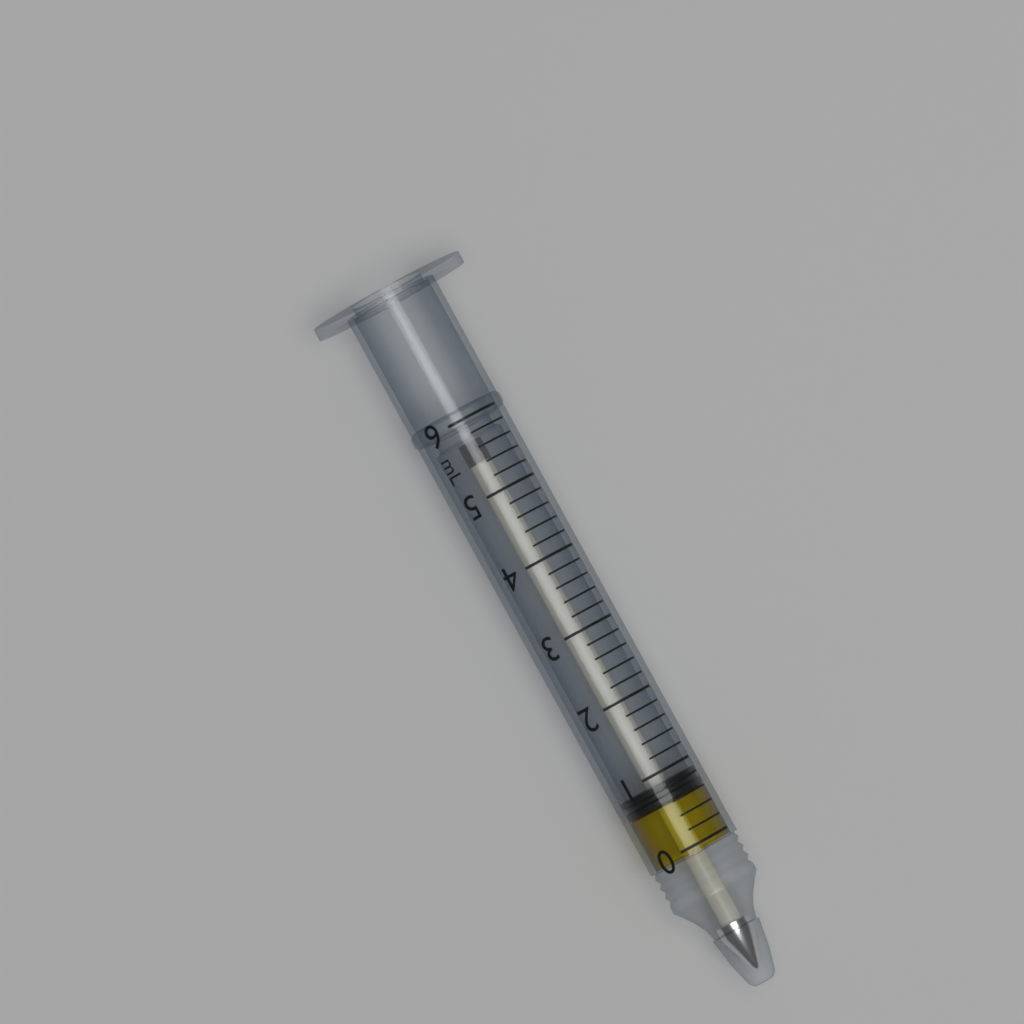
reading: 0.6 mL
